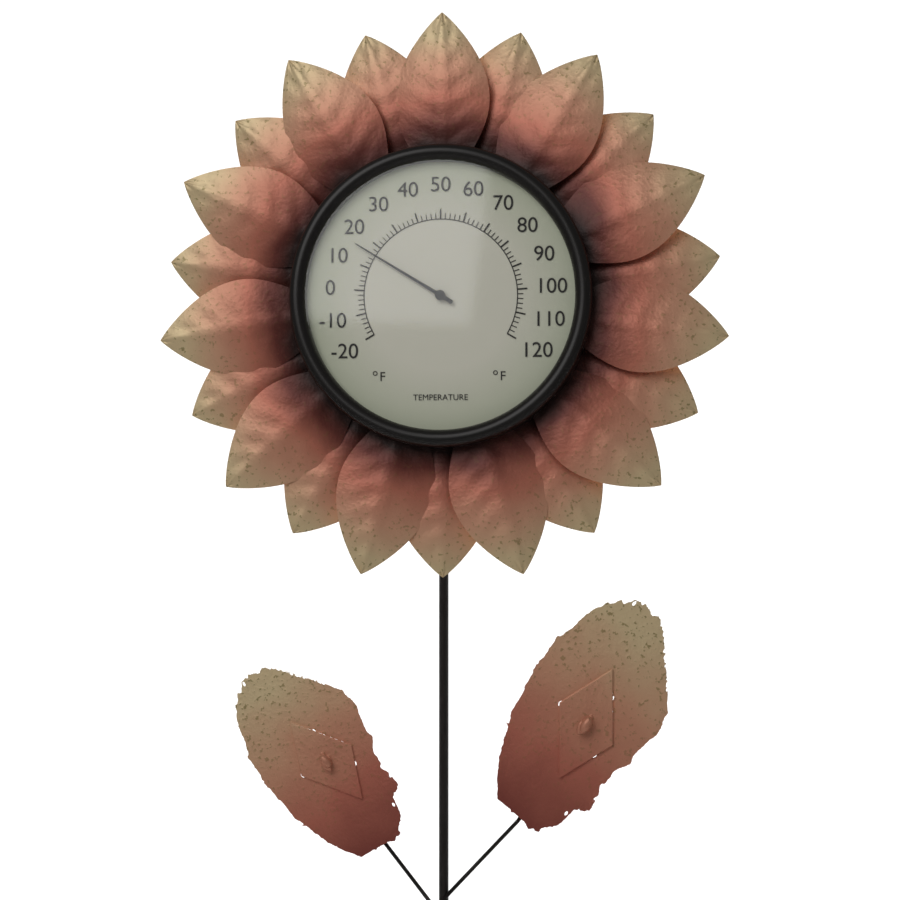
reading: 16 °F
